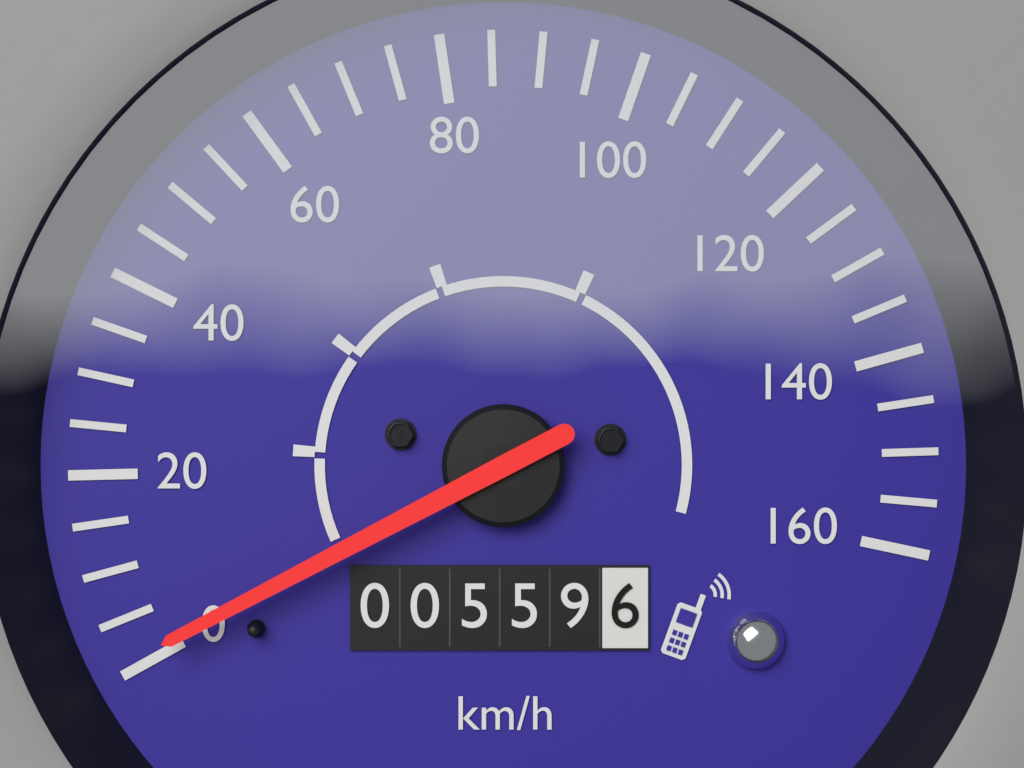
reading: 1 km/h
